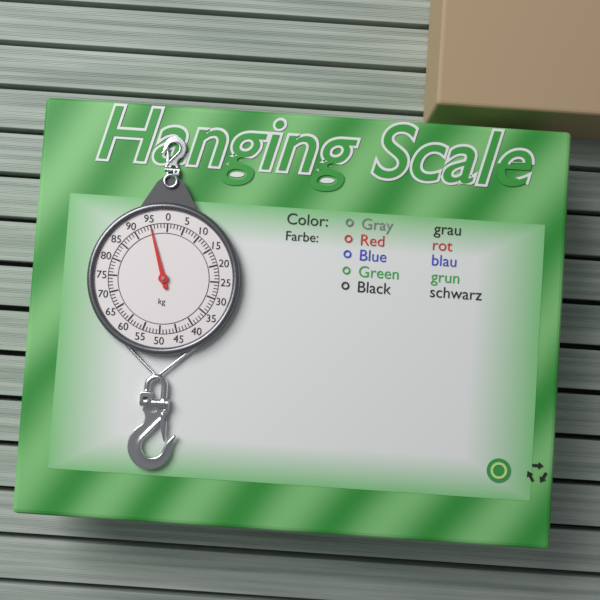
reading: 95 kg
